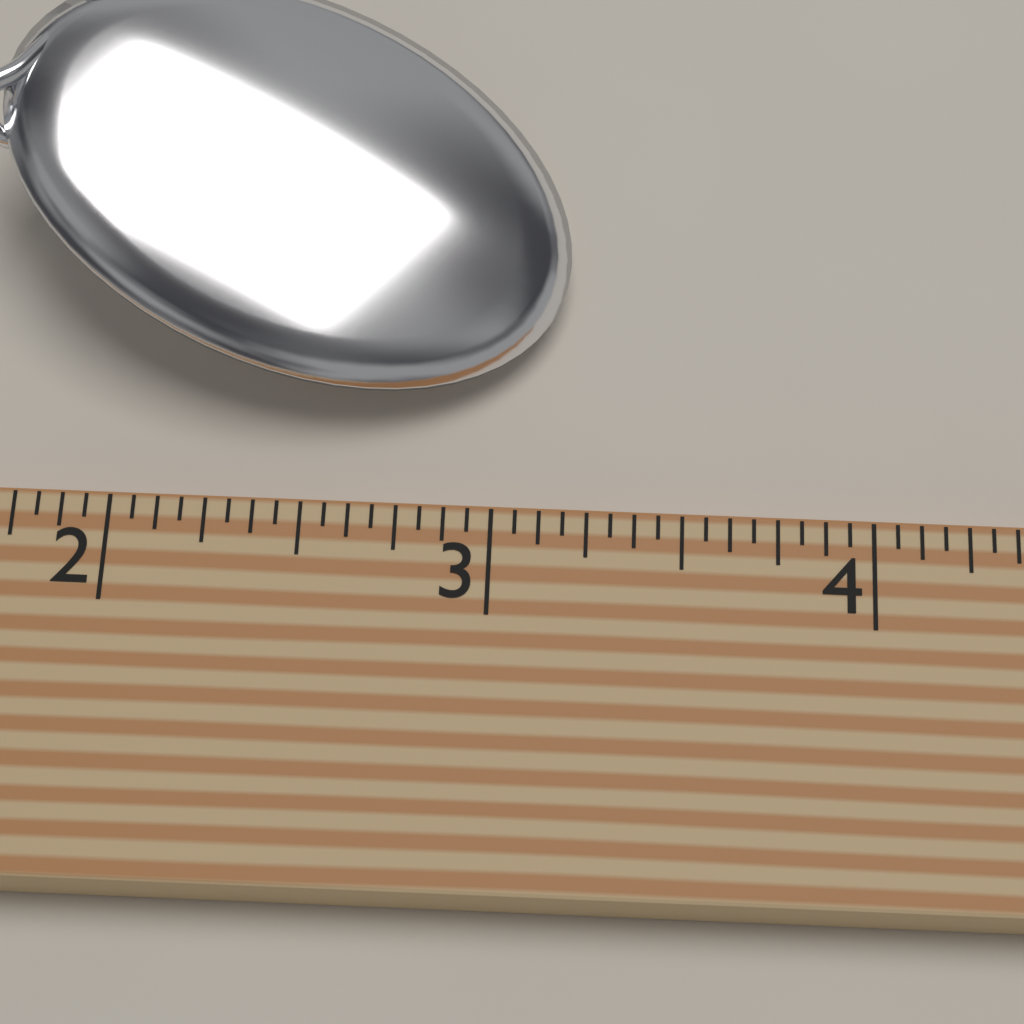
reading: 3.1875 (no unit)
